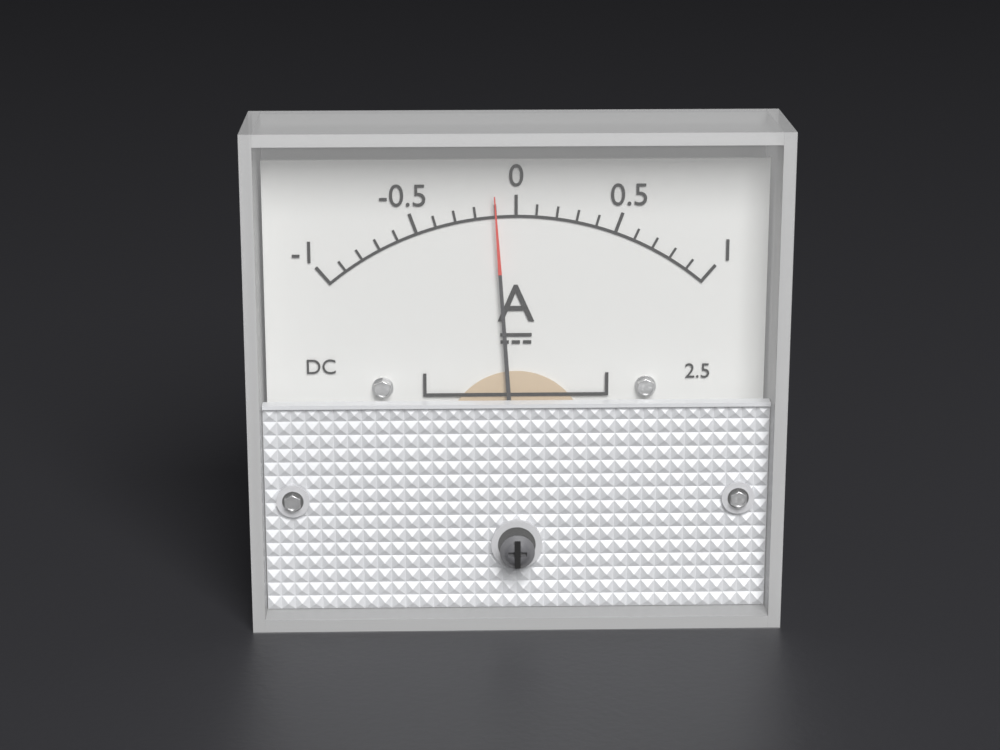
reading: -0.1 A
